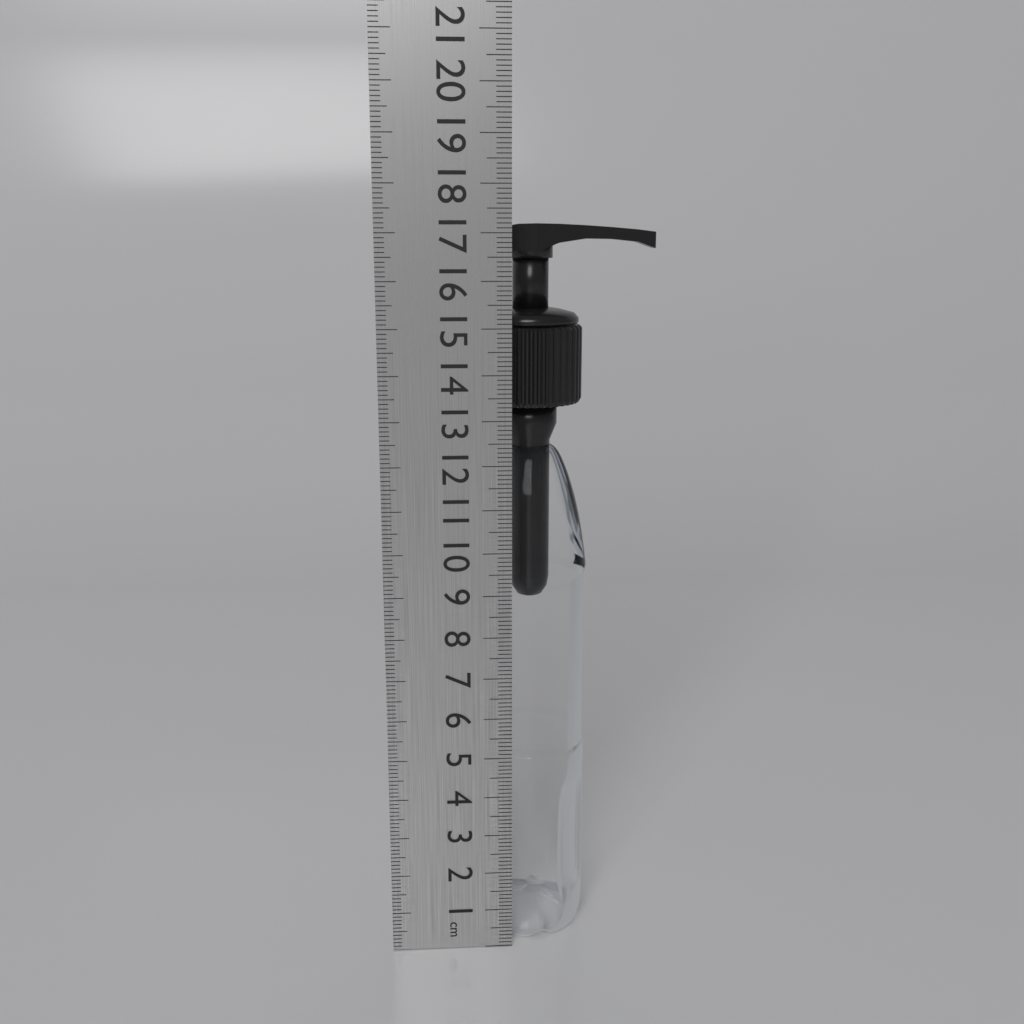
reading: 17.2 cm
